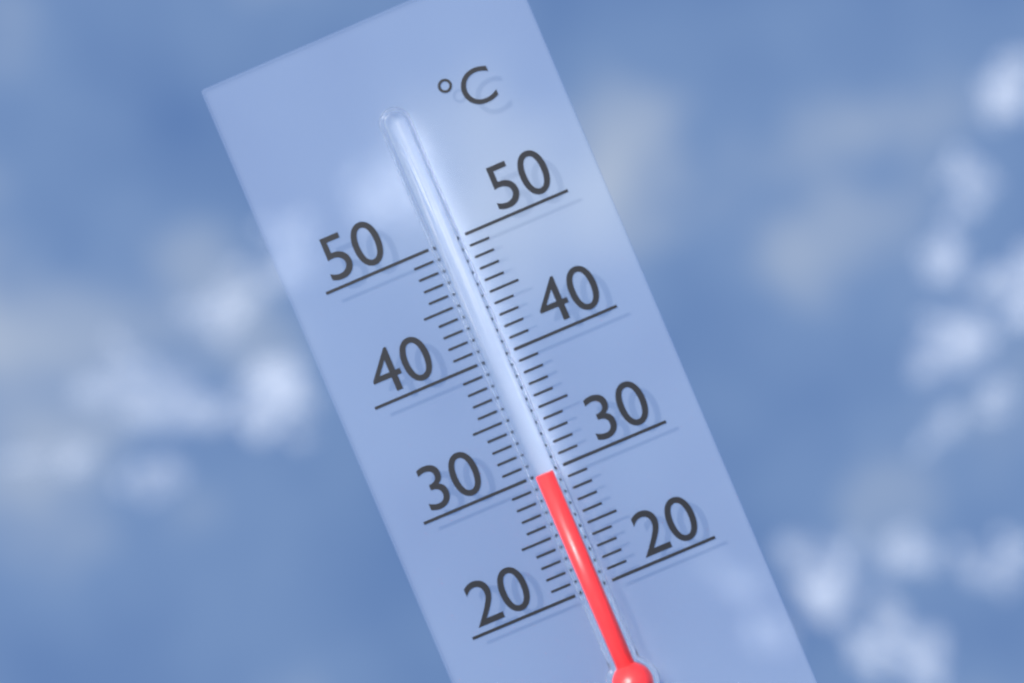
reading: 30 °C
